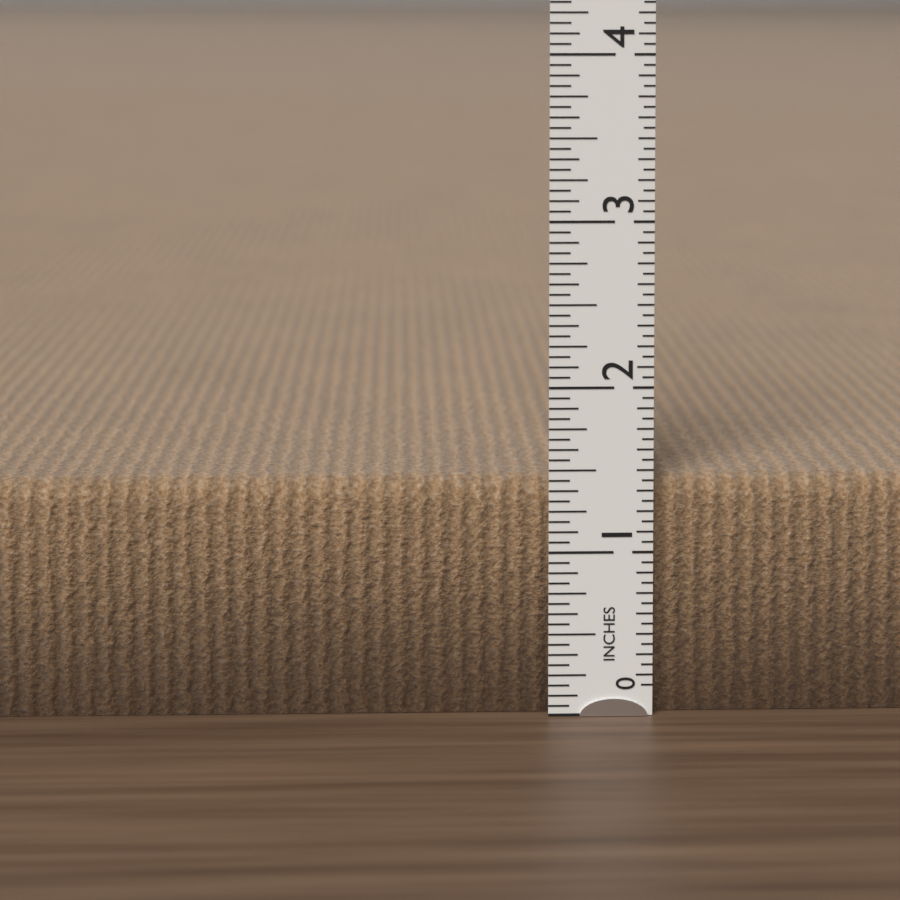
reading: 1.4375 in
